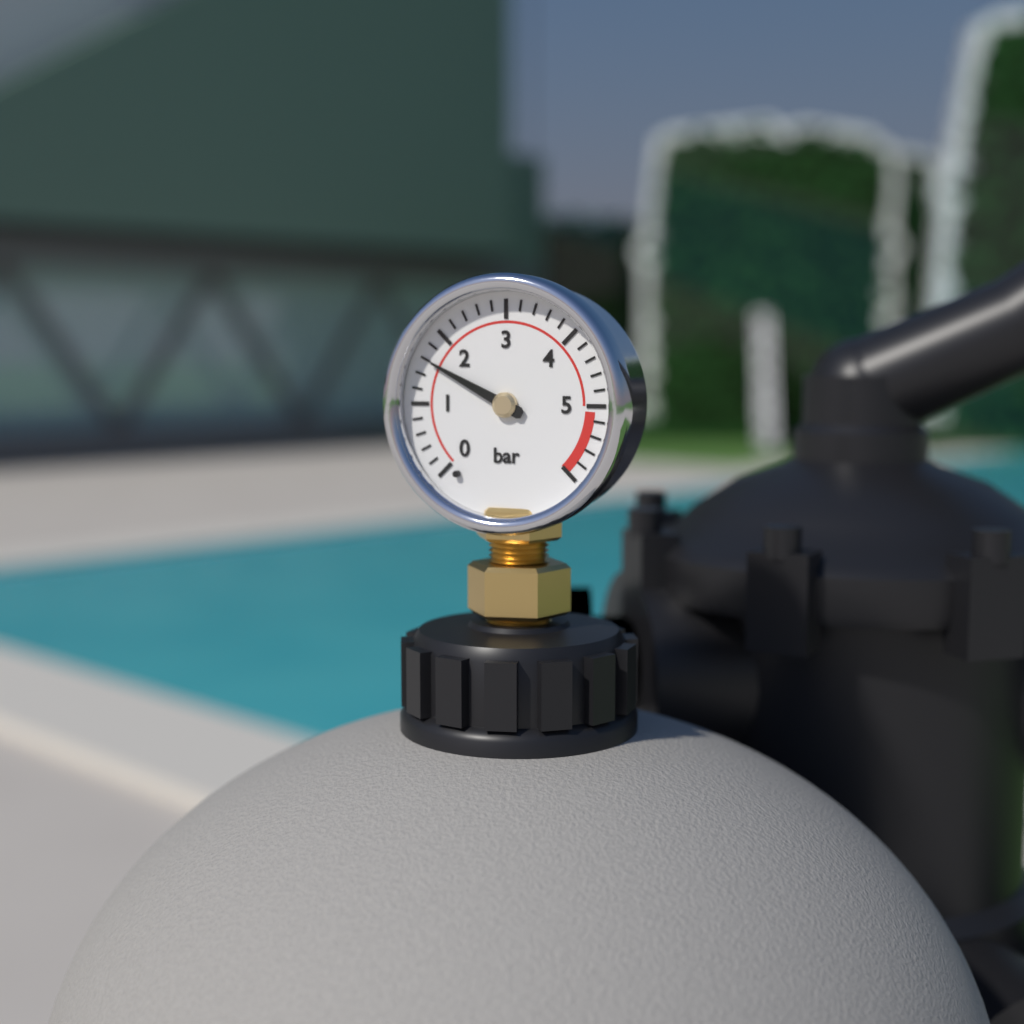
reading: 1.6 bar
